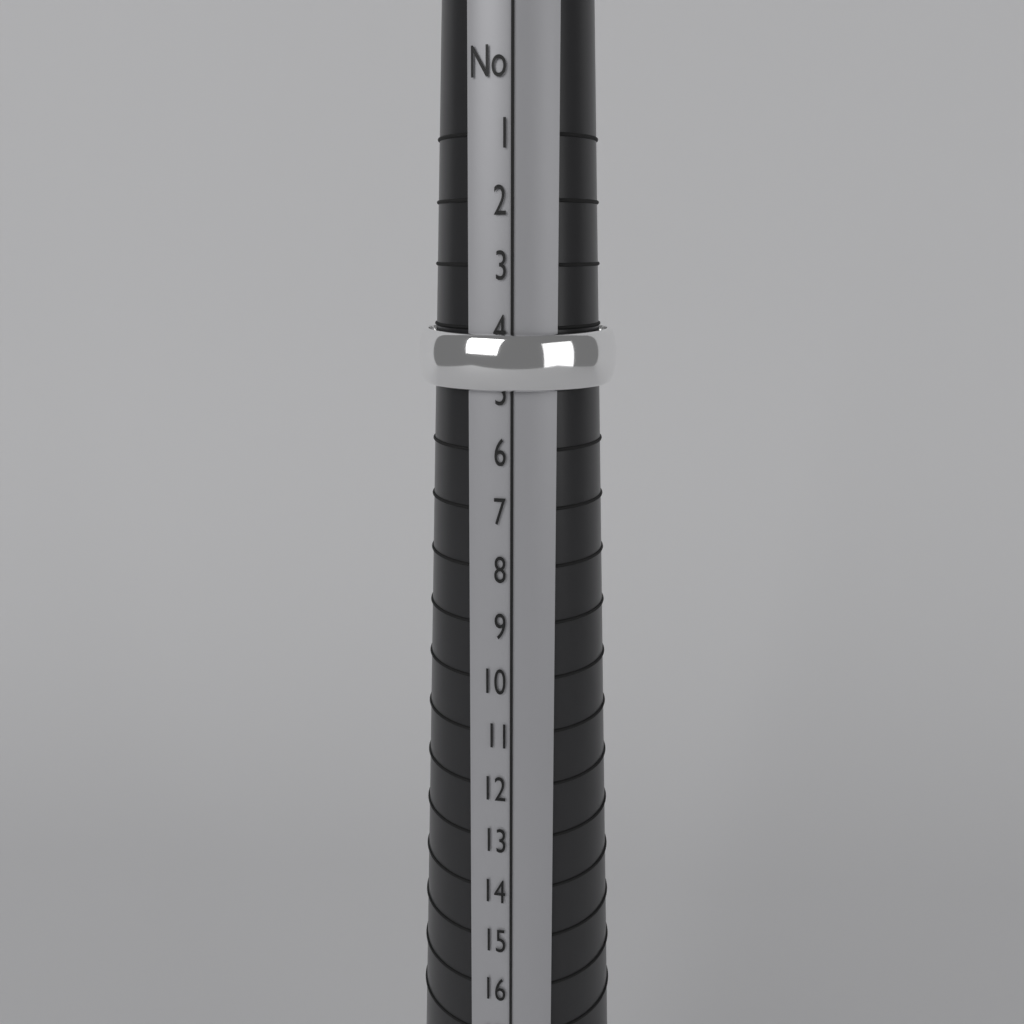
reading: 5 (no unit)
